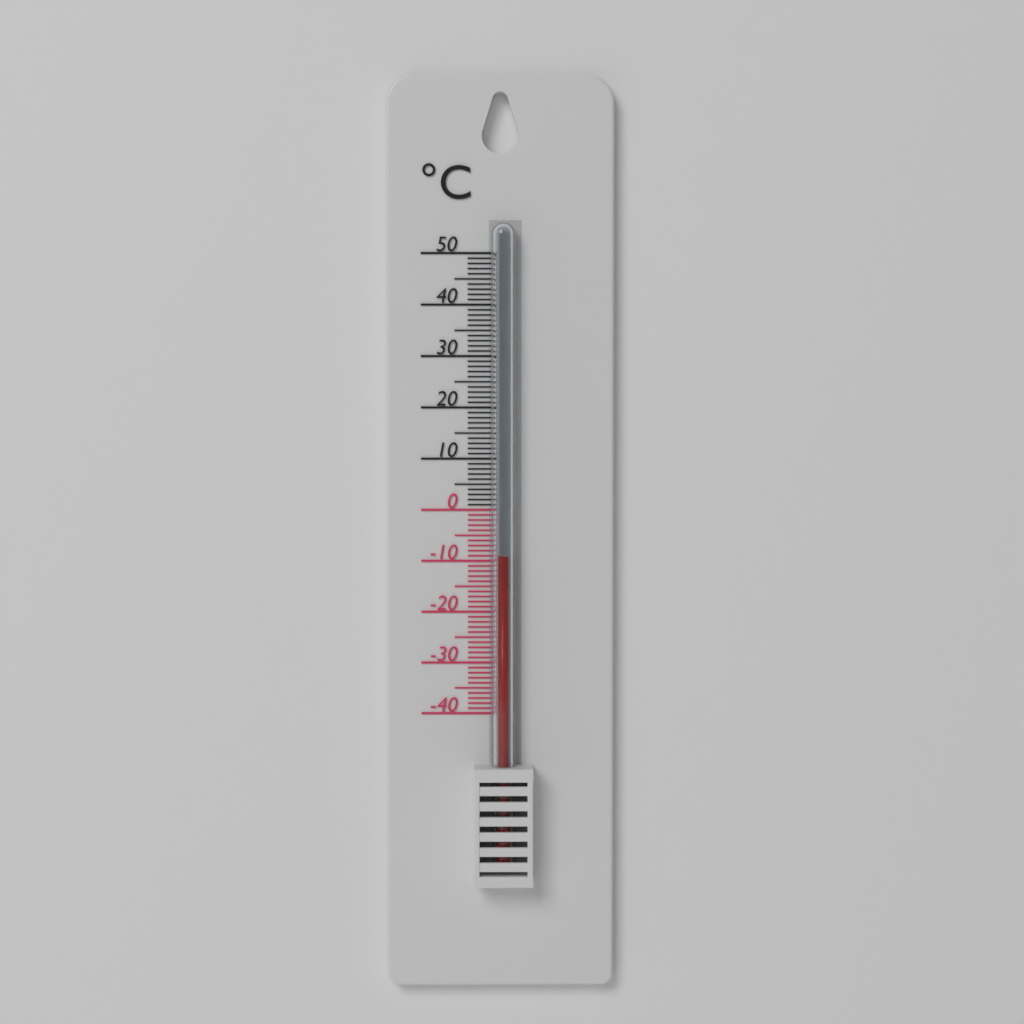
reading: -9 °C
